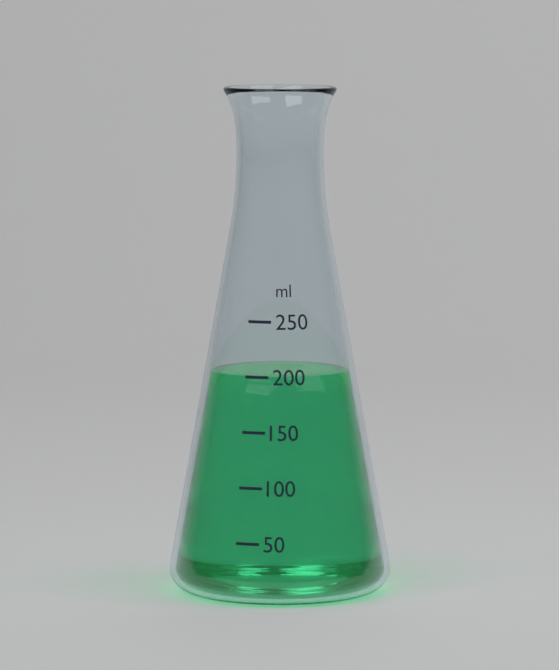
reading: 200 ml
